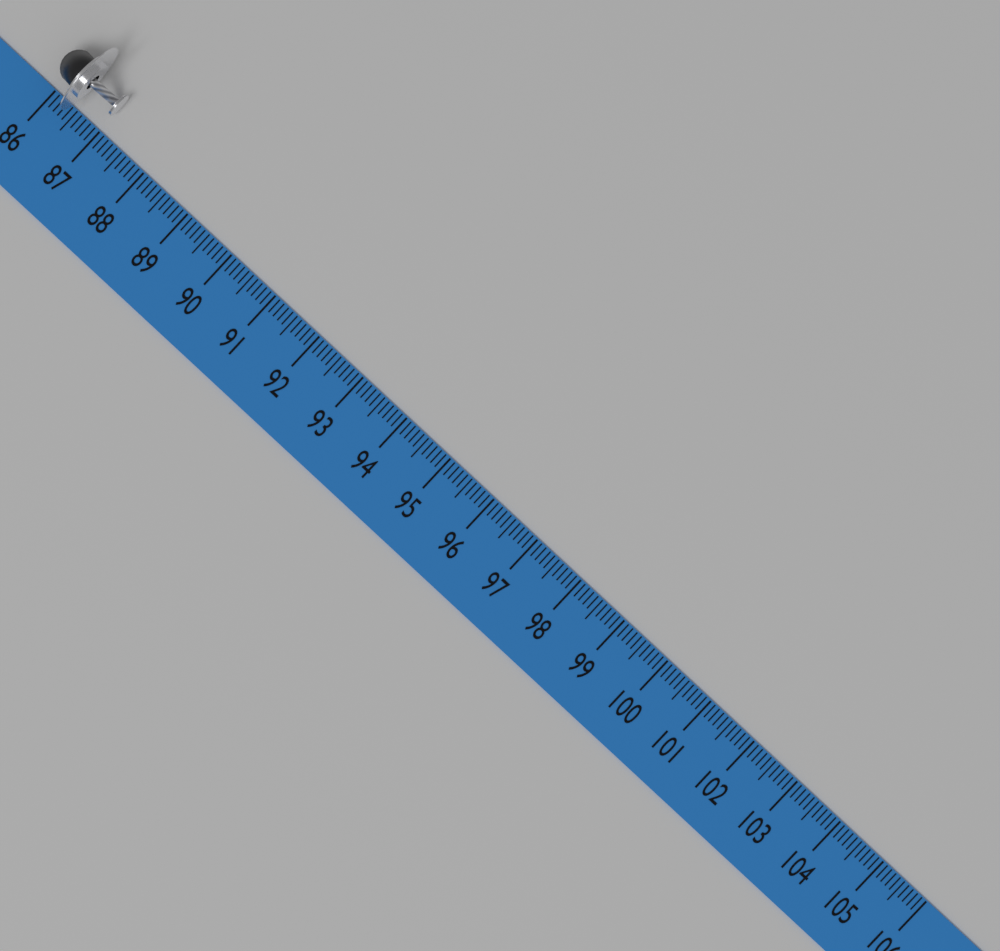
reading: 87.0 (no unit)
